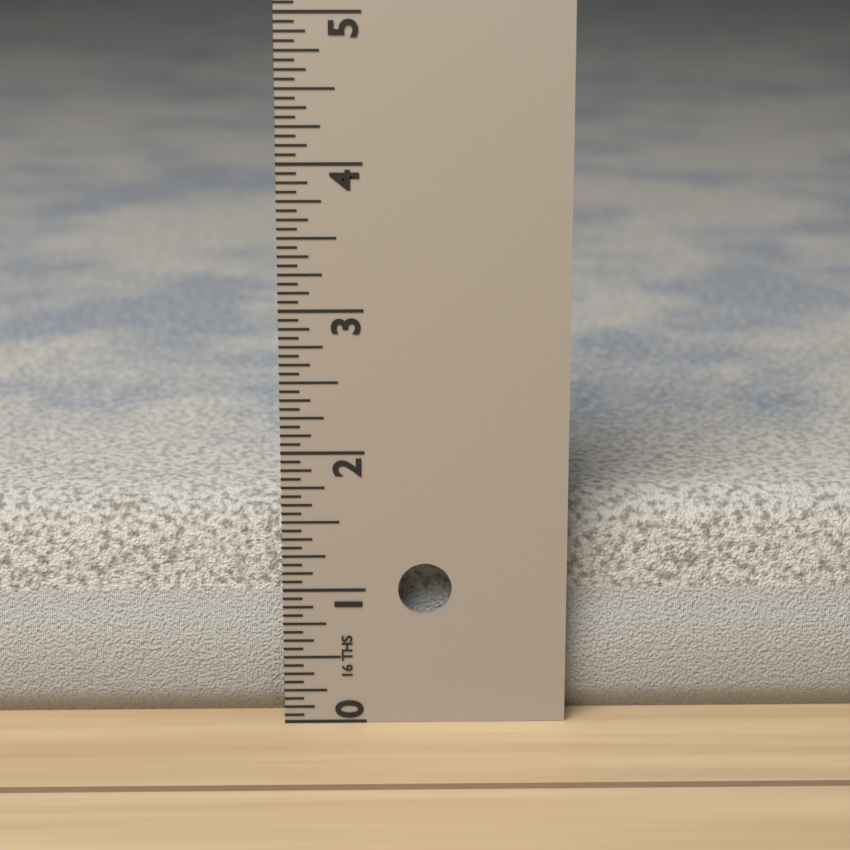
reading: 1.5625 in
